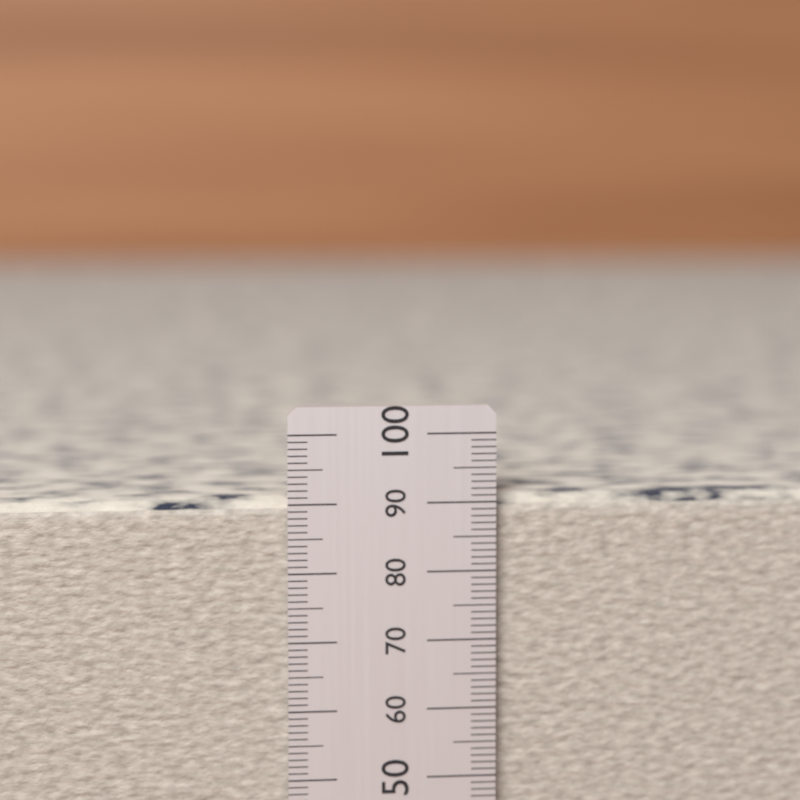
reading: 92 (no unit)
